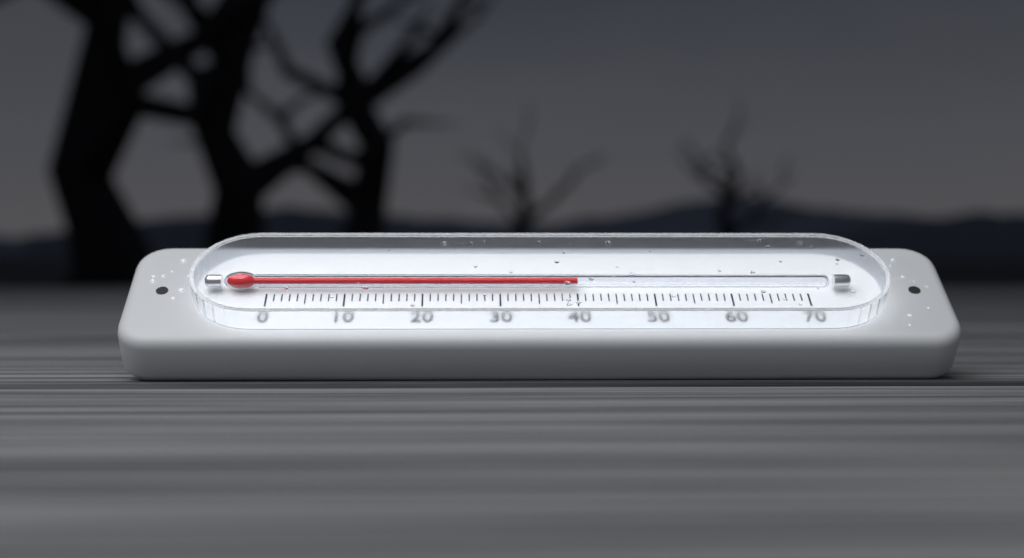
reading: 40 (no unit)
